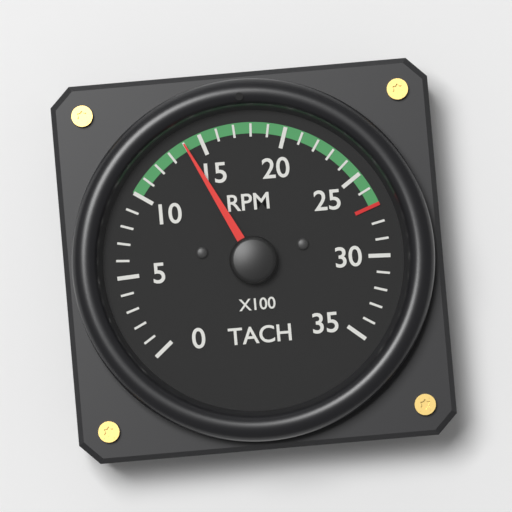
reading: 1400 RPM
